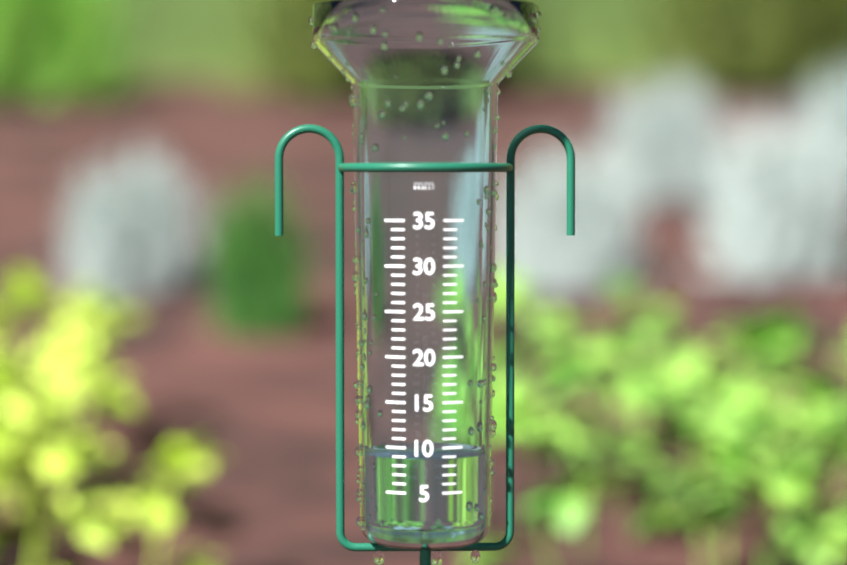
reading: 9 mm
